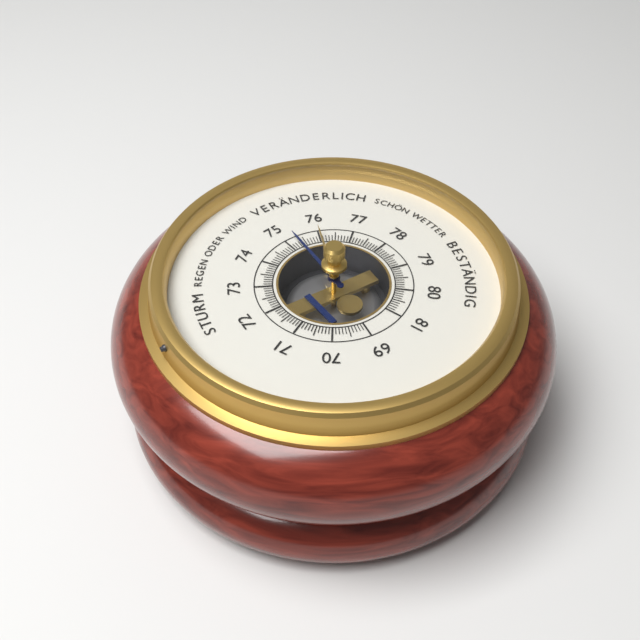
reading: 75.3 (no unit)
